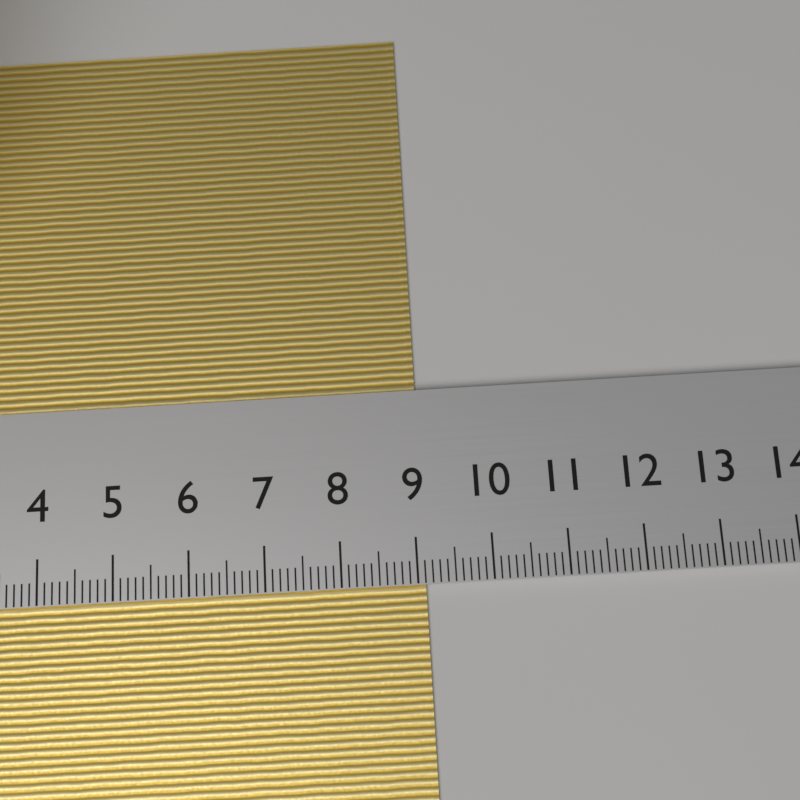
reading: 9.1 cm
